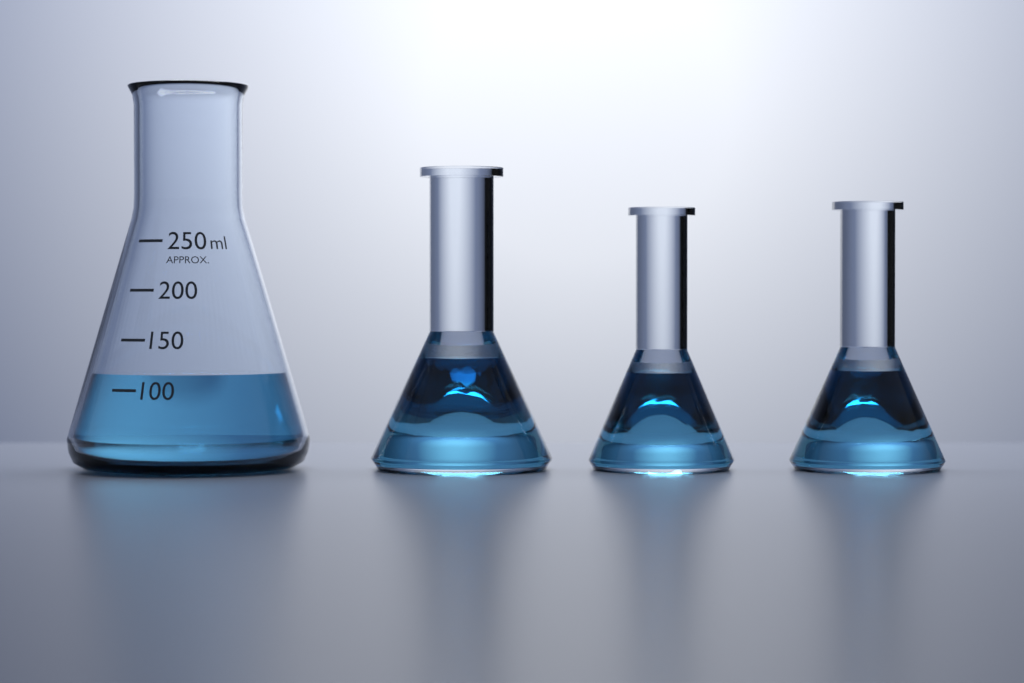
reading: 115 ml
